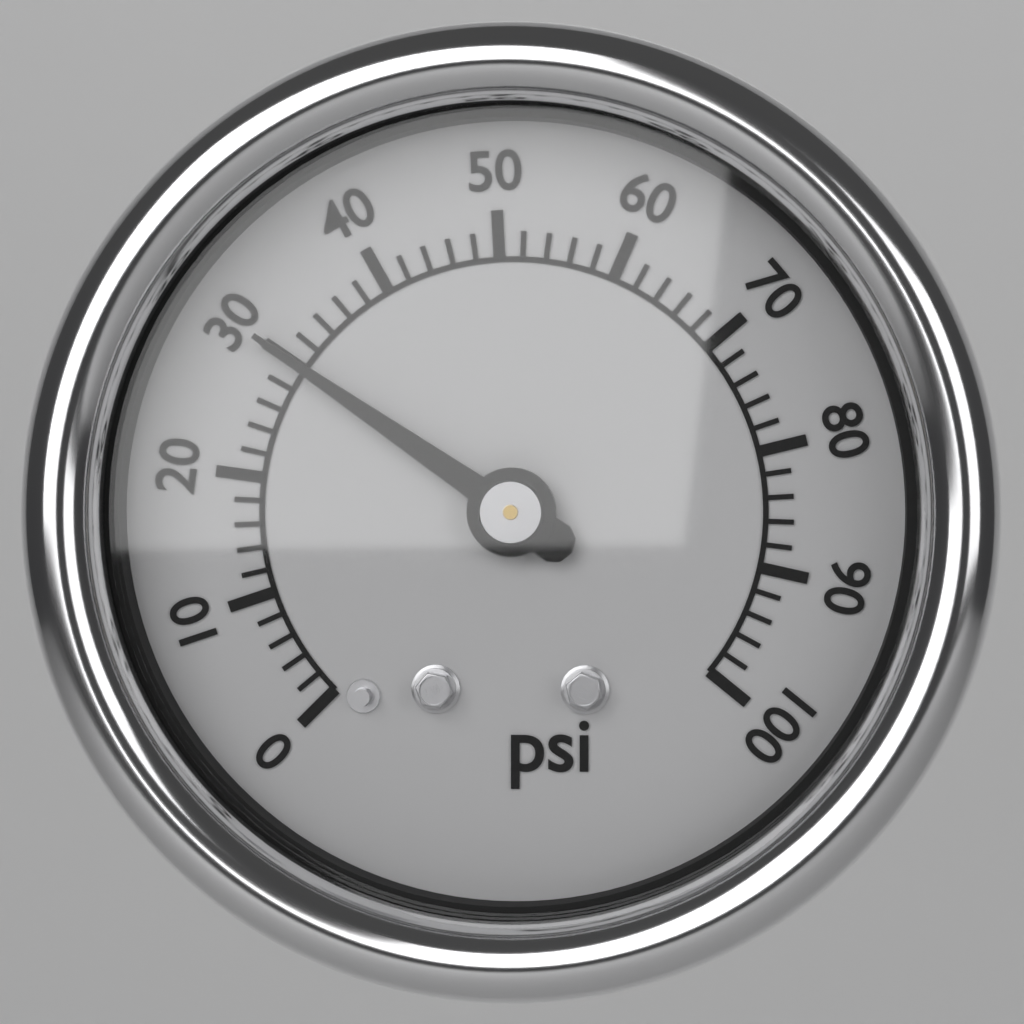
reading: 30 psi
